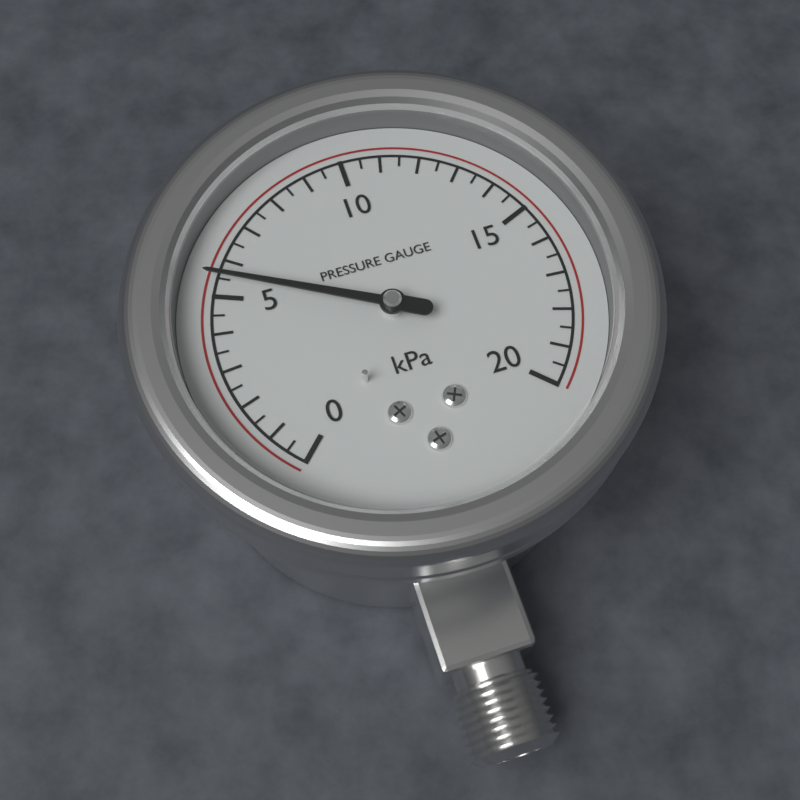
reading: 5.5 kPa
